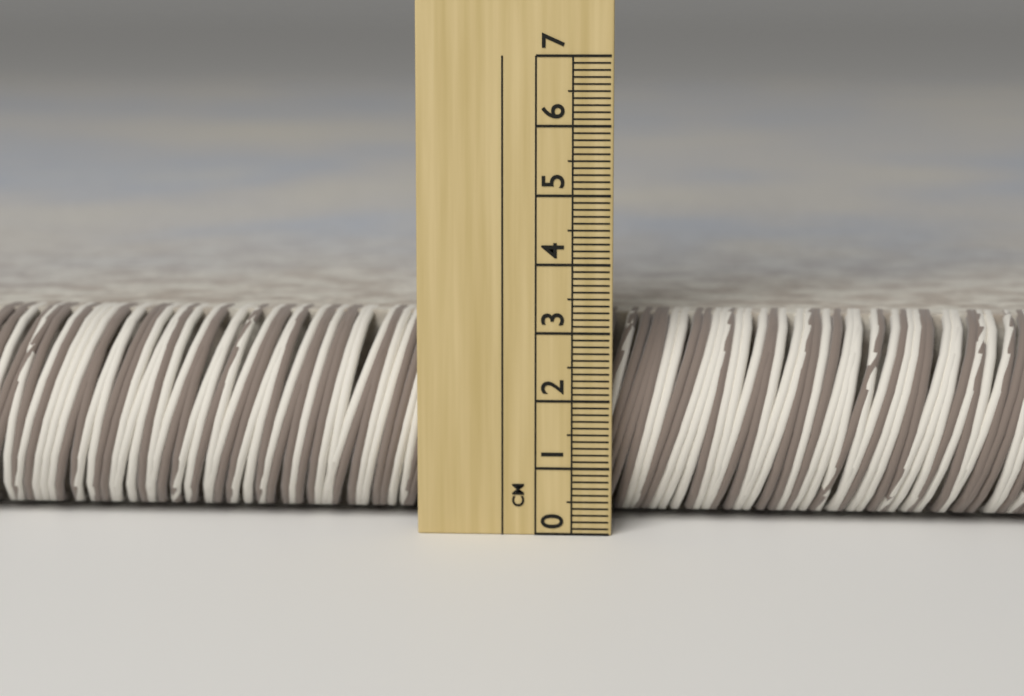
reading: 3.1 cm
